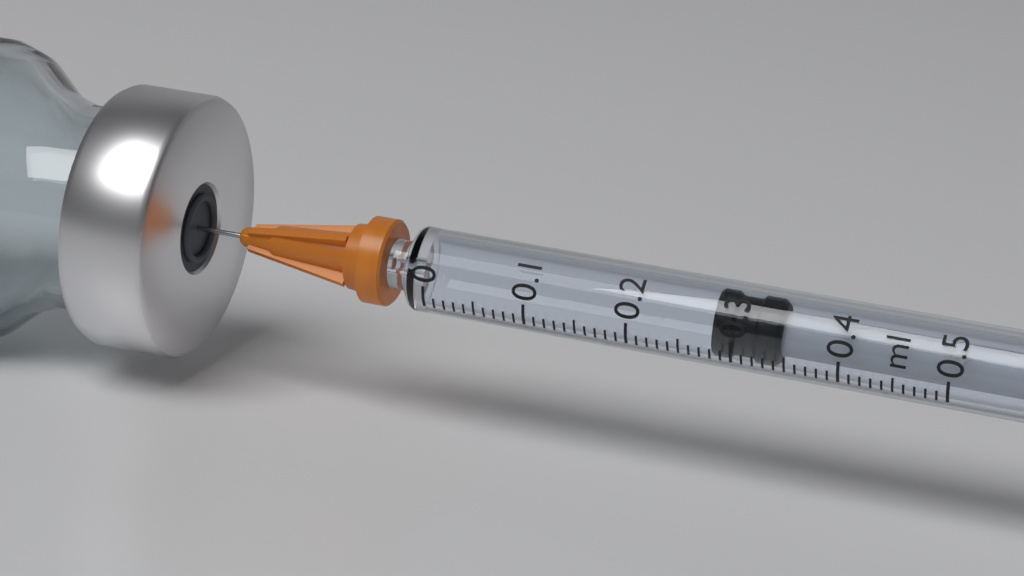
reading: 0.28 ml
